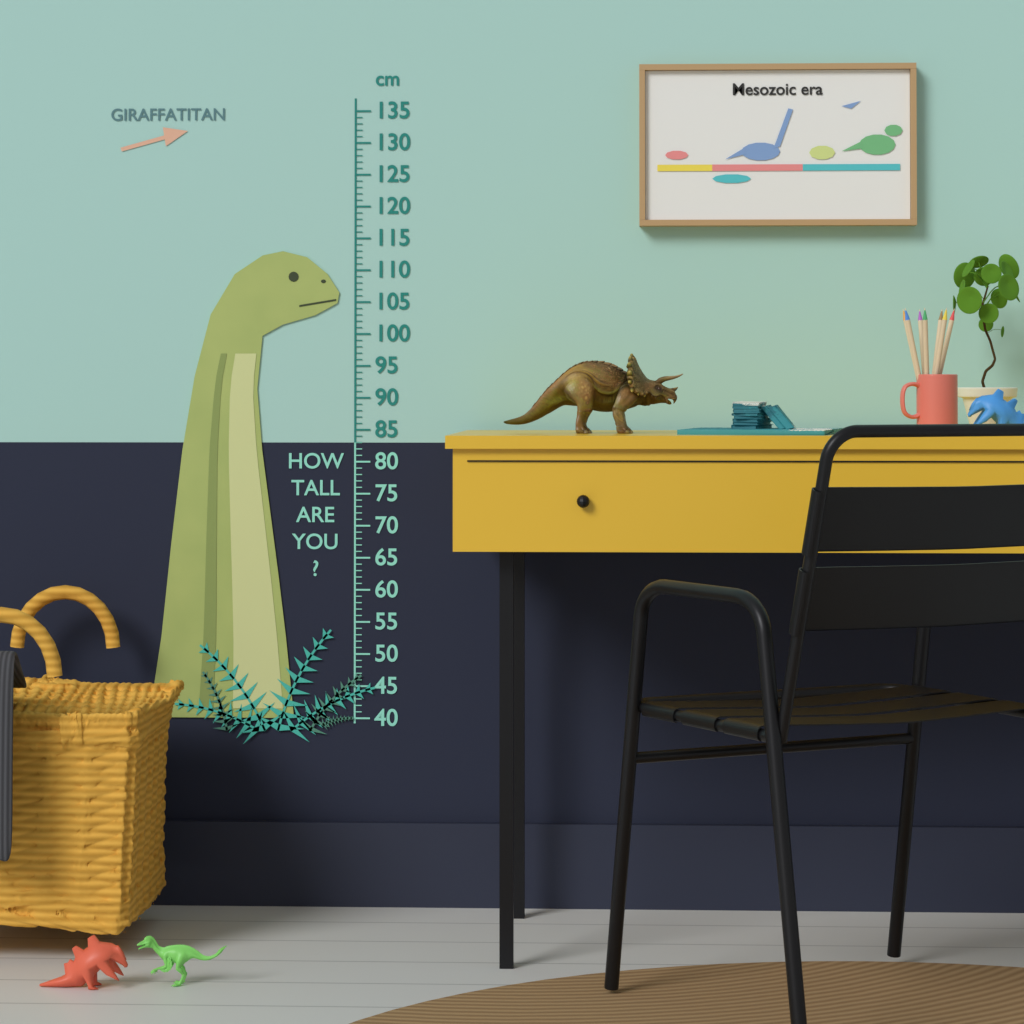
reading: 113 cm
